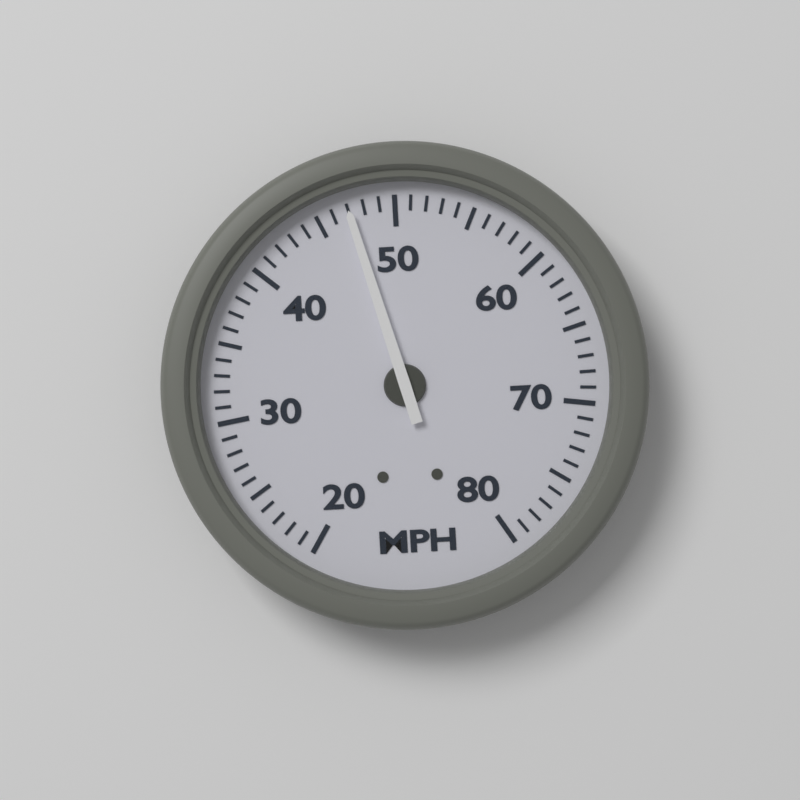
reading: 47 MPH
